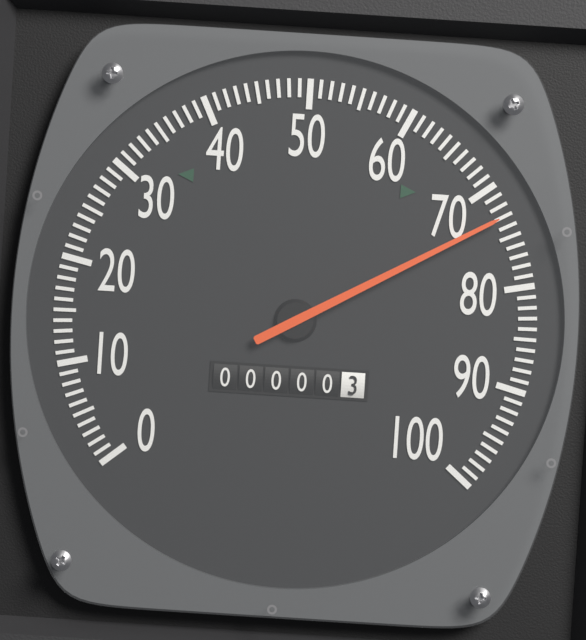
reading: 73 (no unit)
